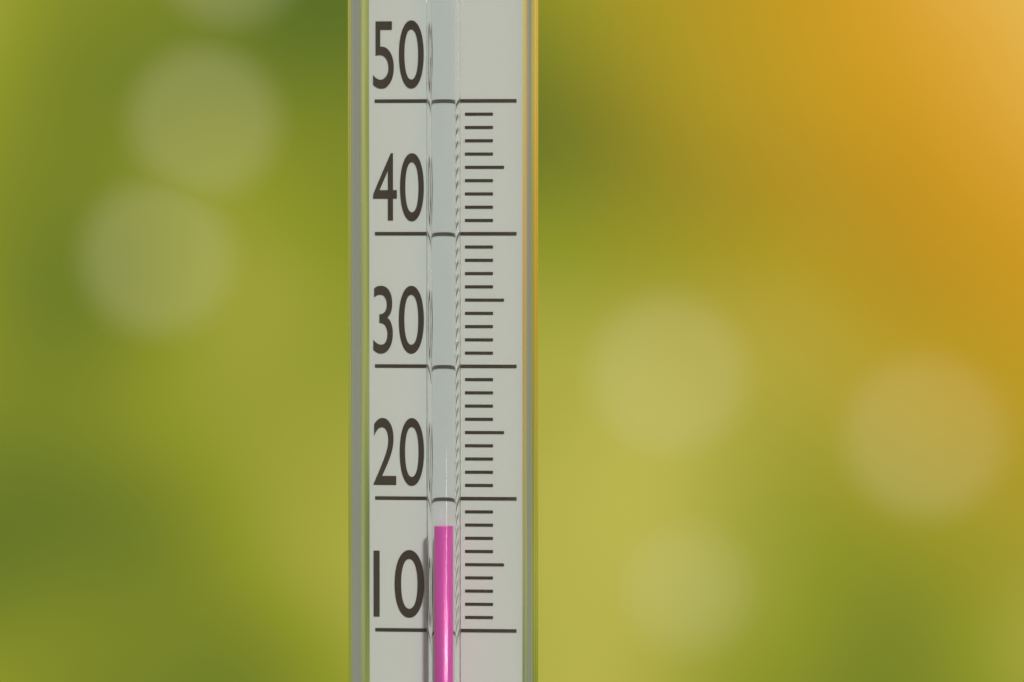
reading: 18 (no unit)
